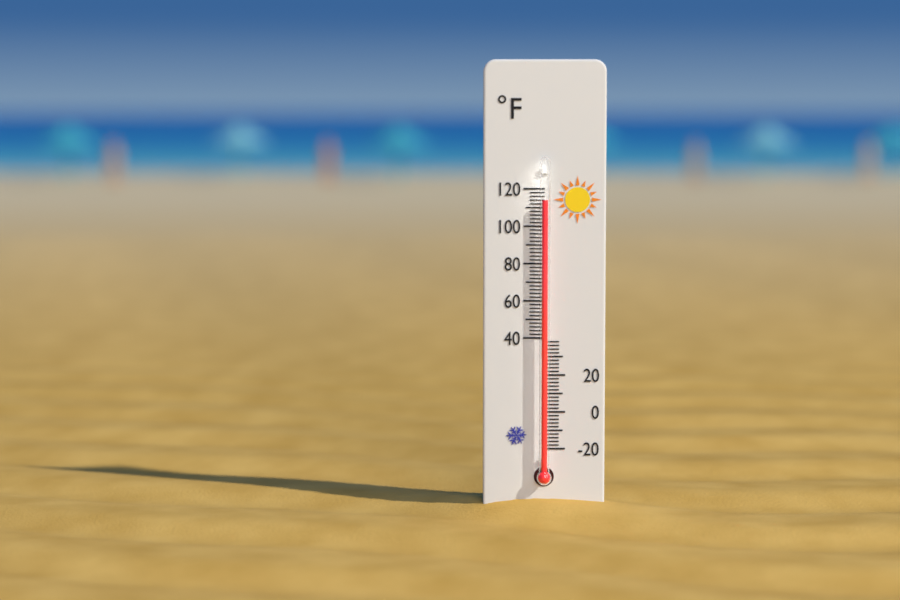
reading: 114 °F
